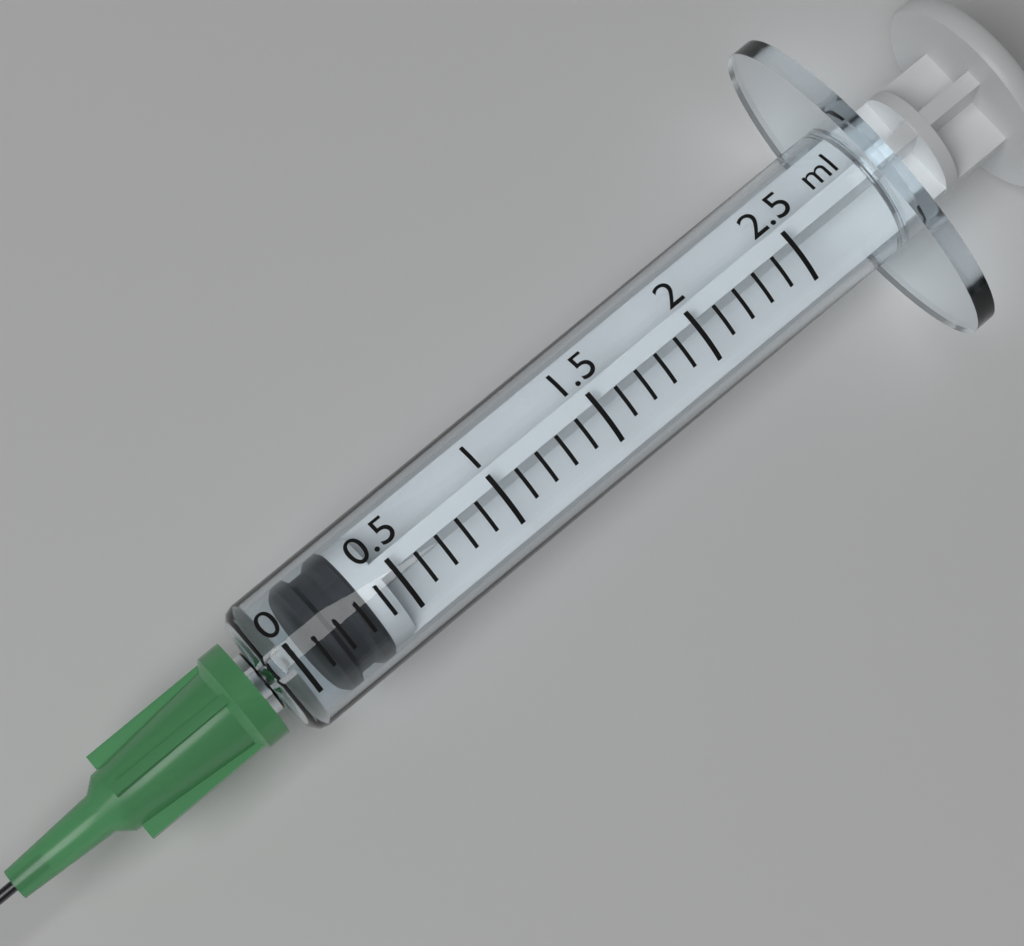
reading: 0.1 ml
